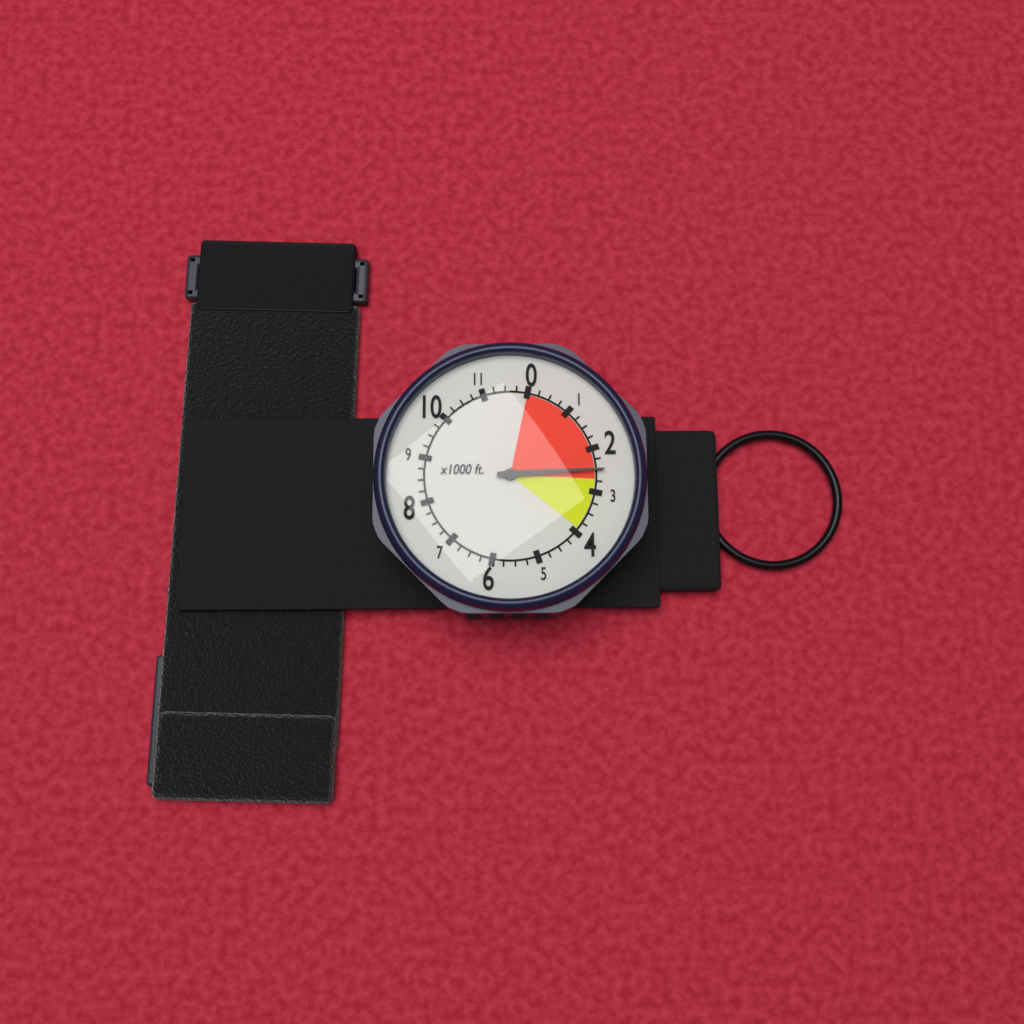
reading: 2500 ft
